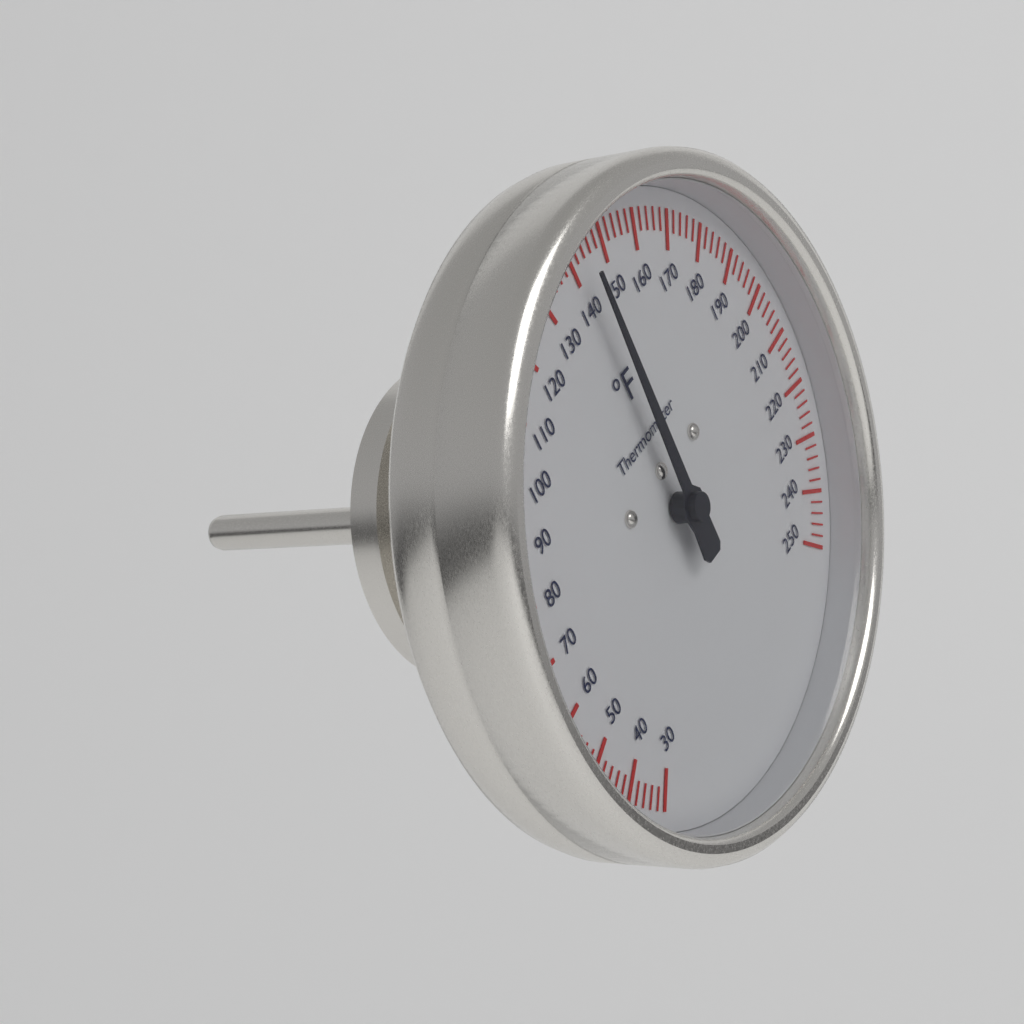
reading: 142 °F
